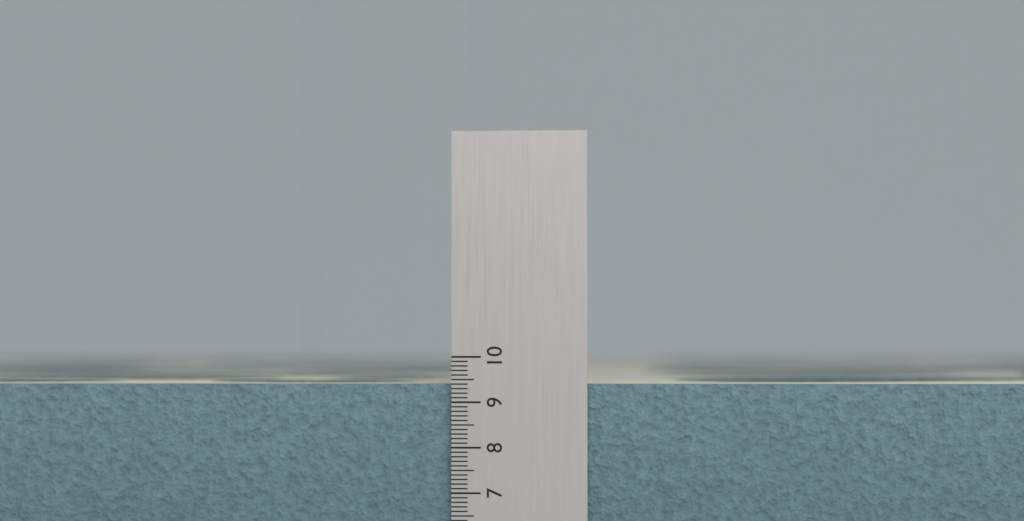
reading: 9.4 (no unit)
